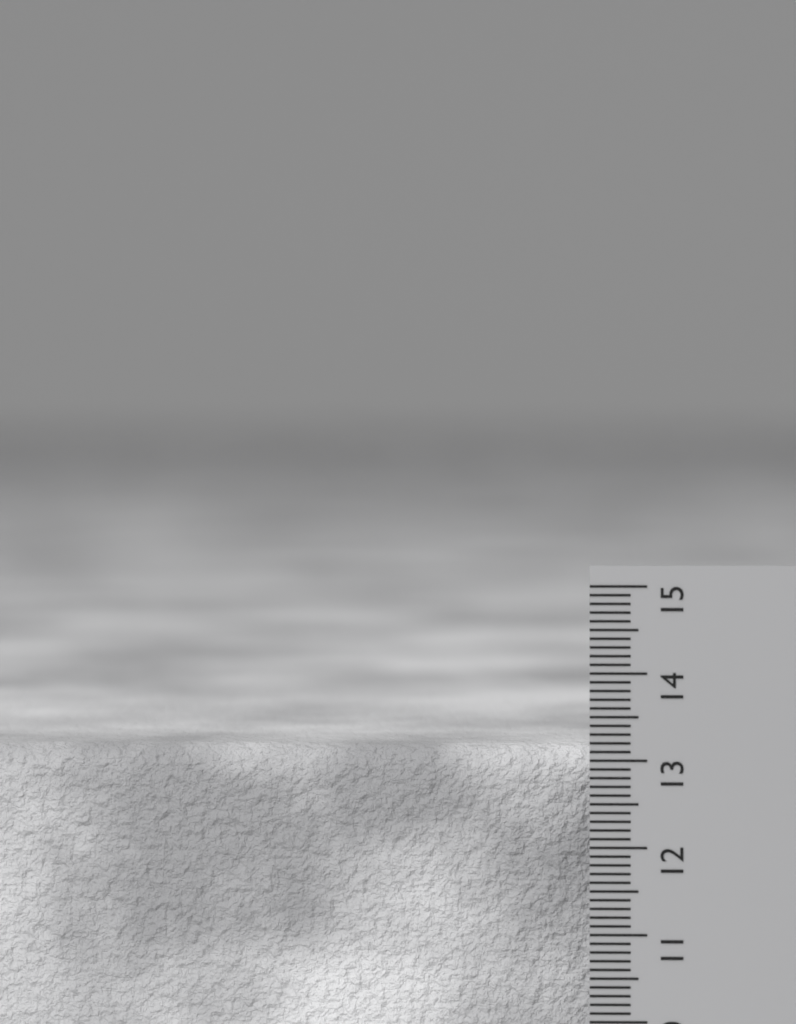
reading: 13.1 cm
